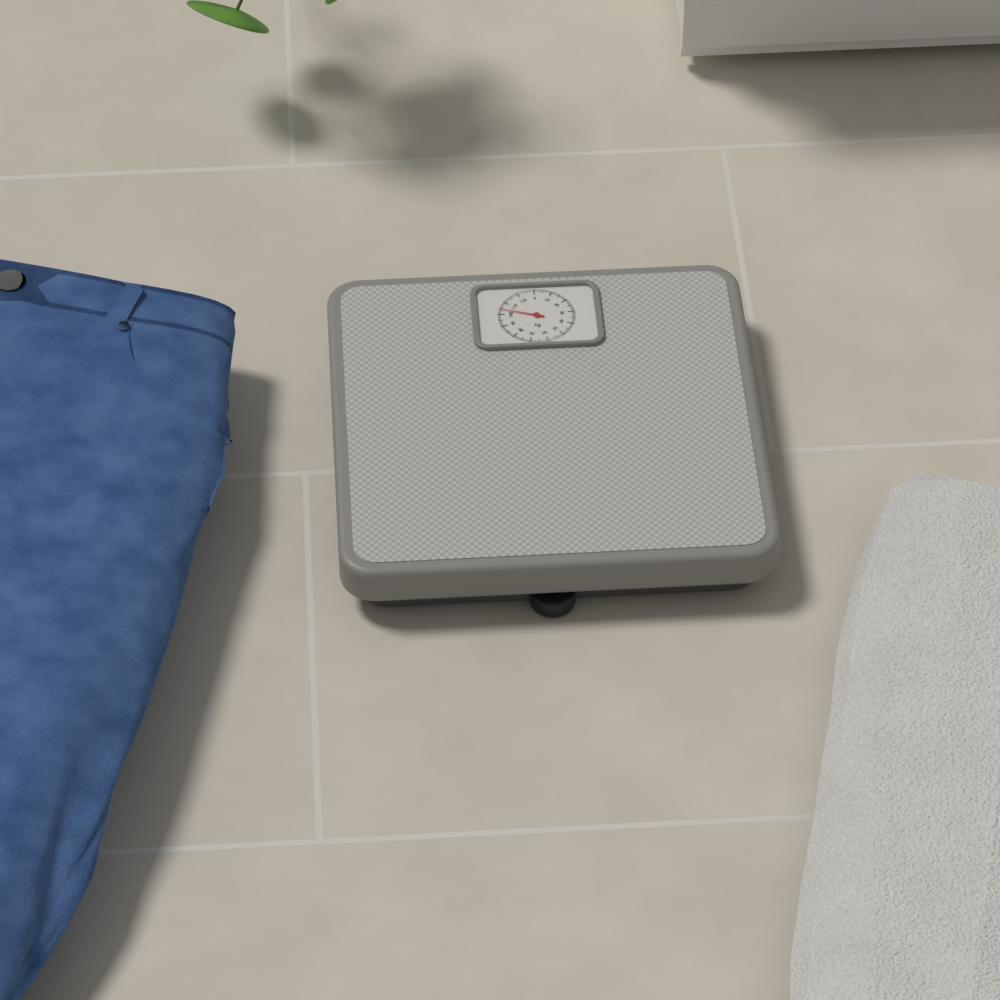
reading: 104 kg
